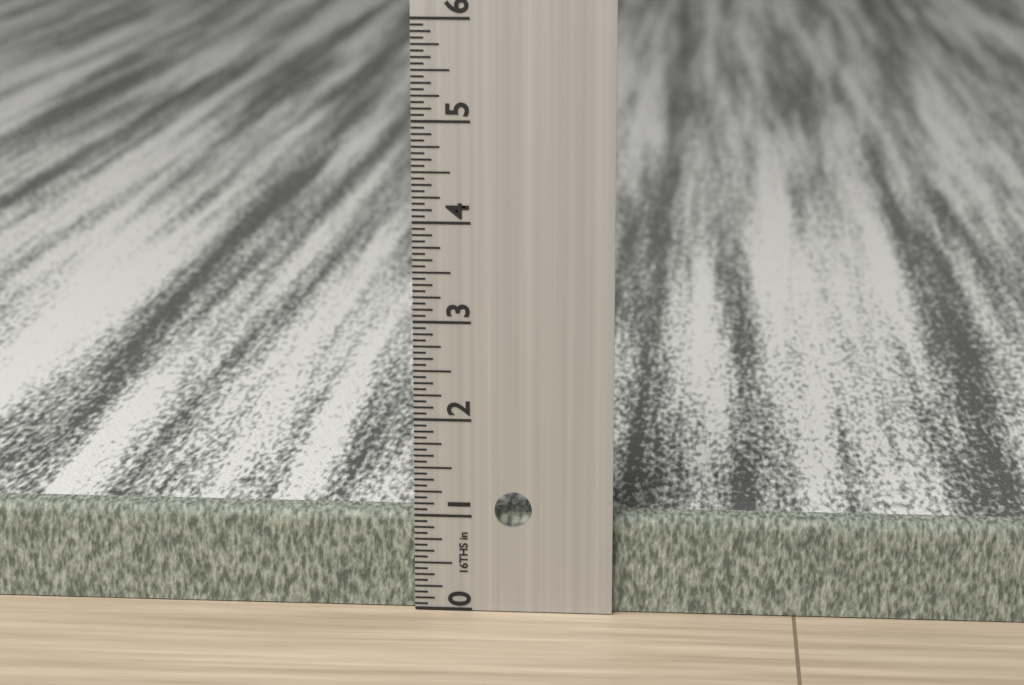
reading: 1.0000 in
